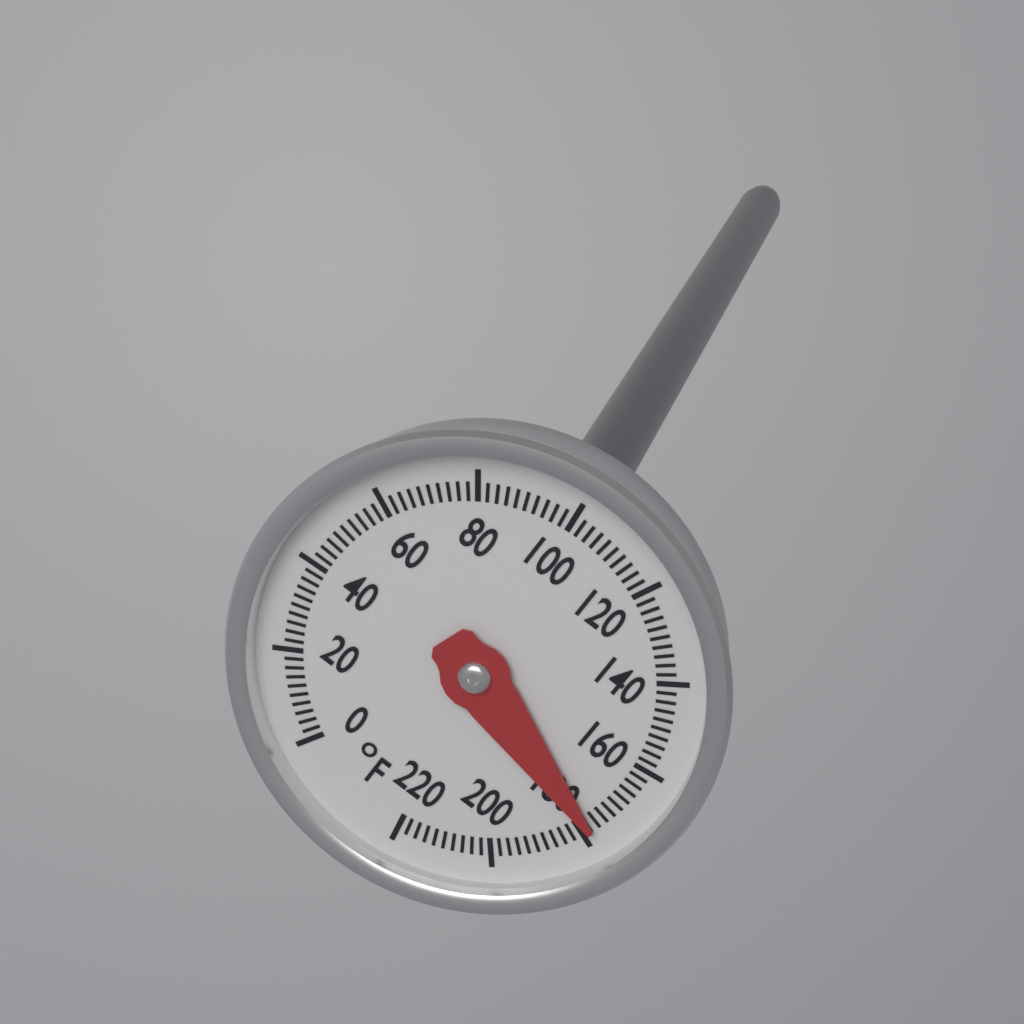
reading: 178 °F
